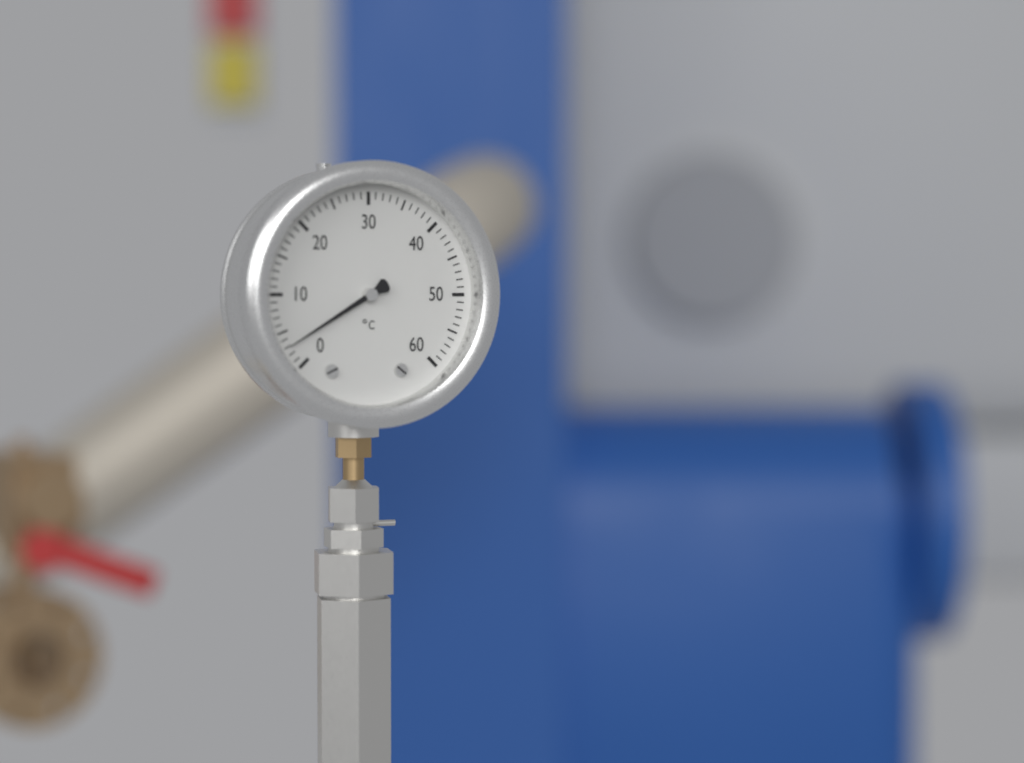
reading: 3 °C
